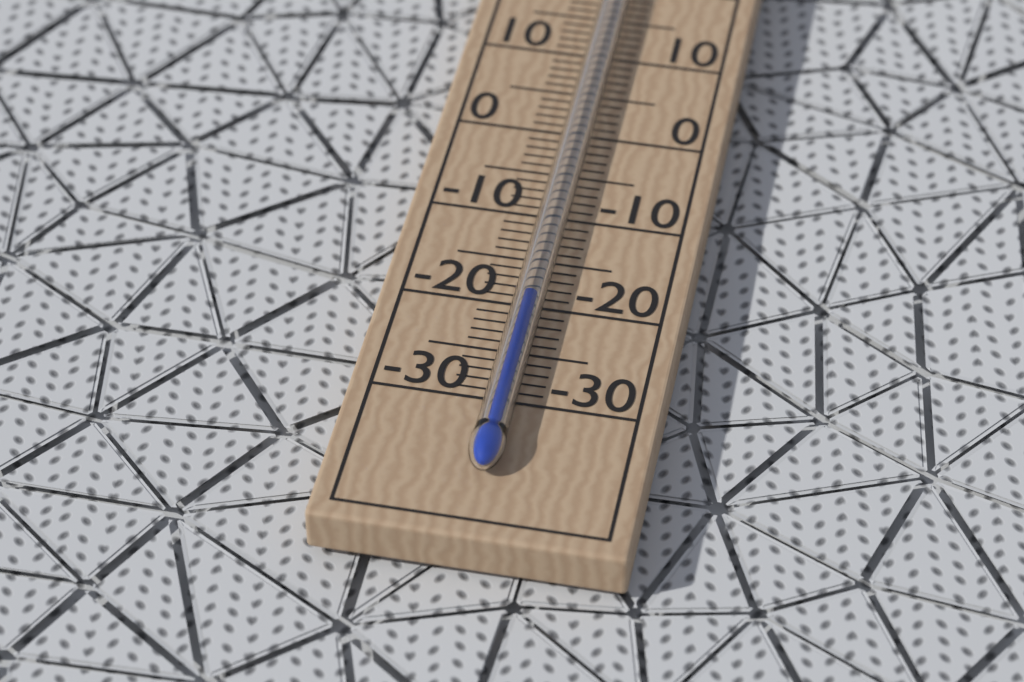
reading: -20 °C
